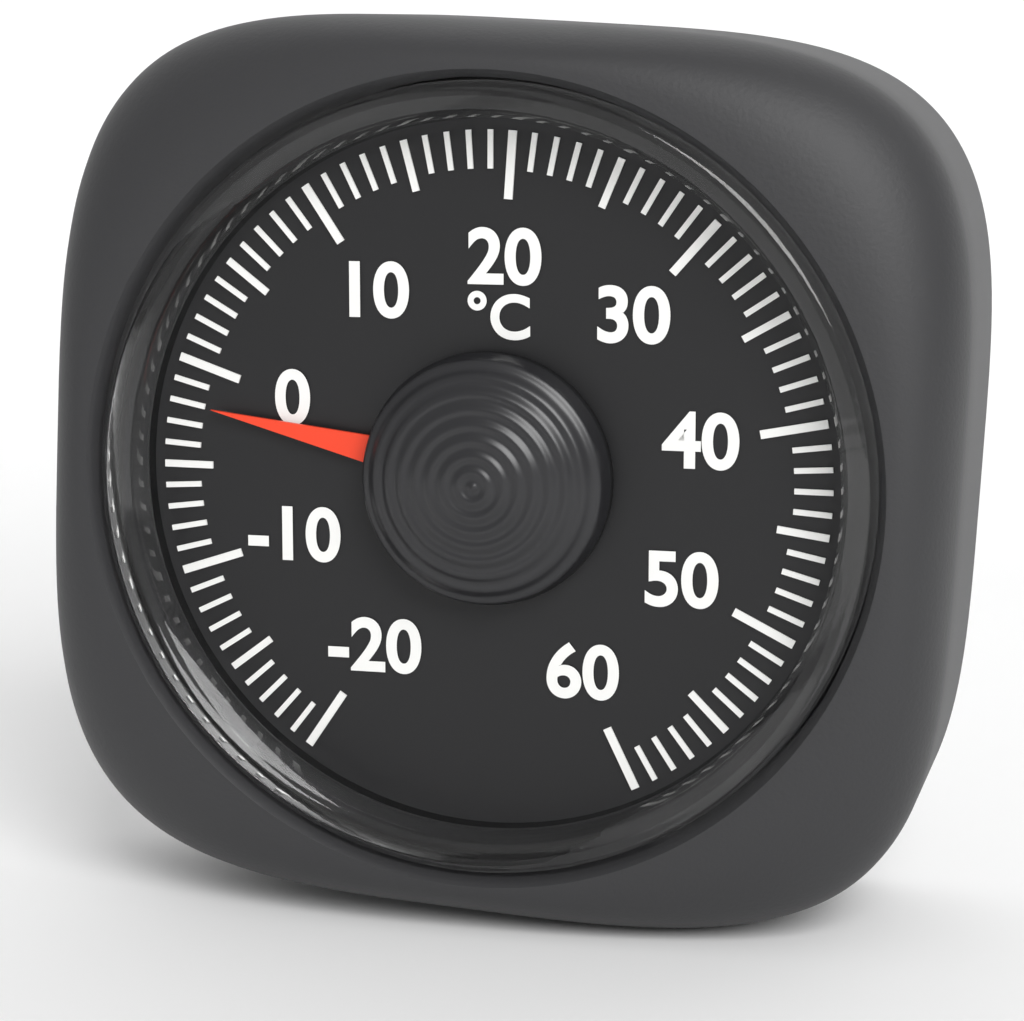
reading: -2 °C
